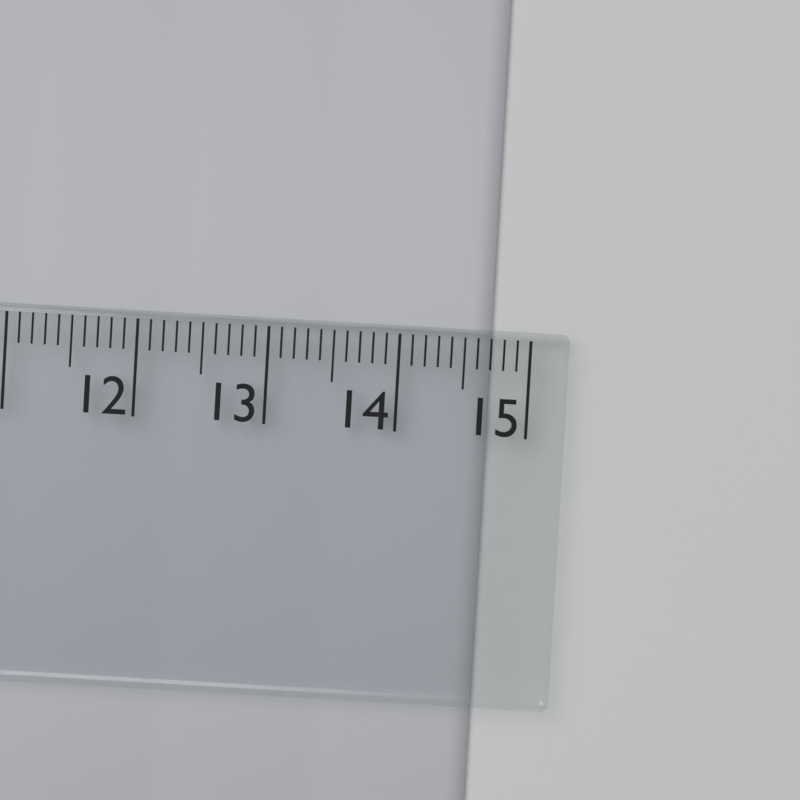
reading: 14.7 cm
